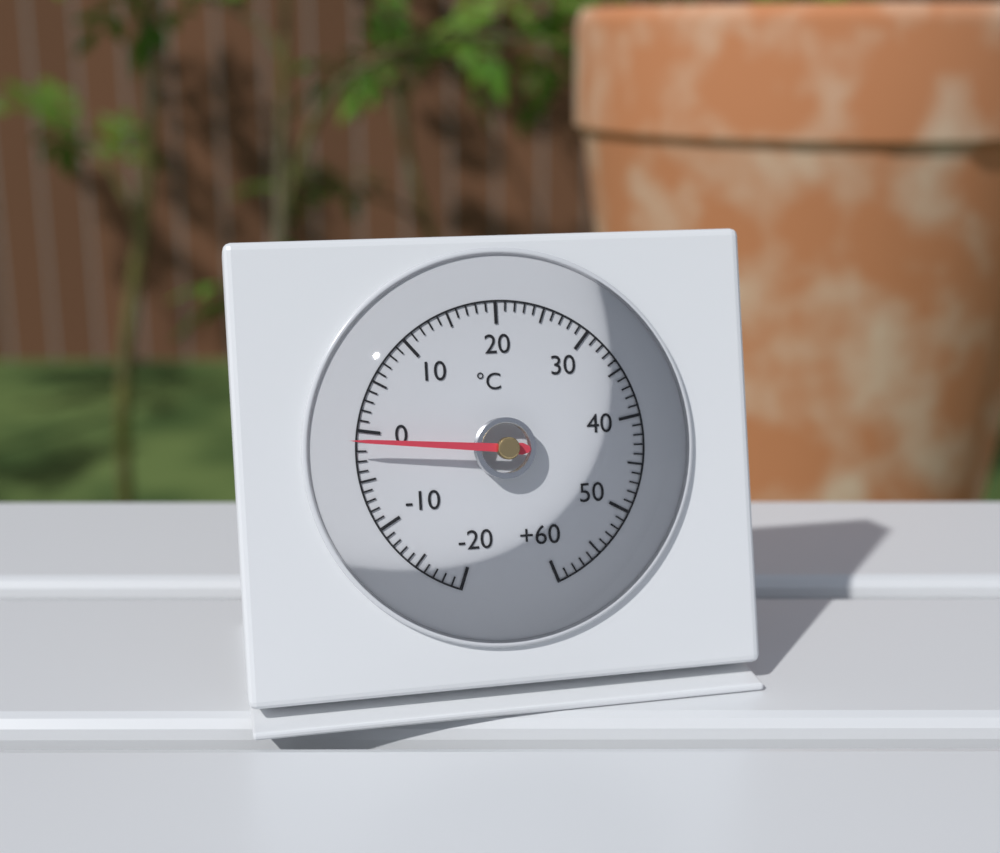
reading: -1 °C
